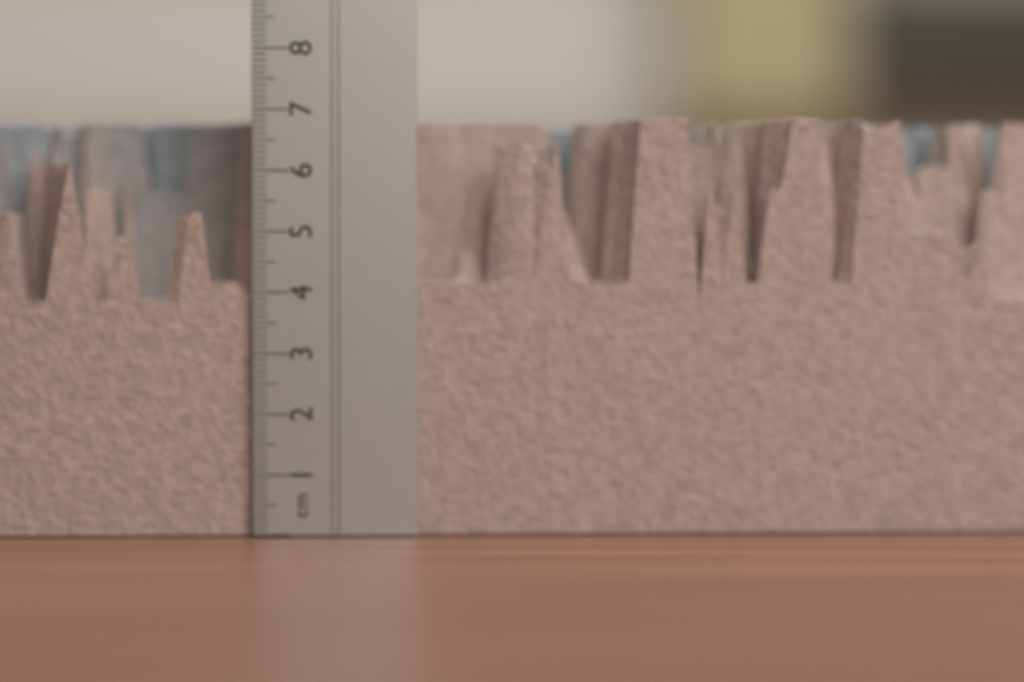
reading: 6.9 cm
